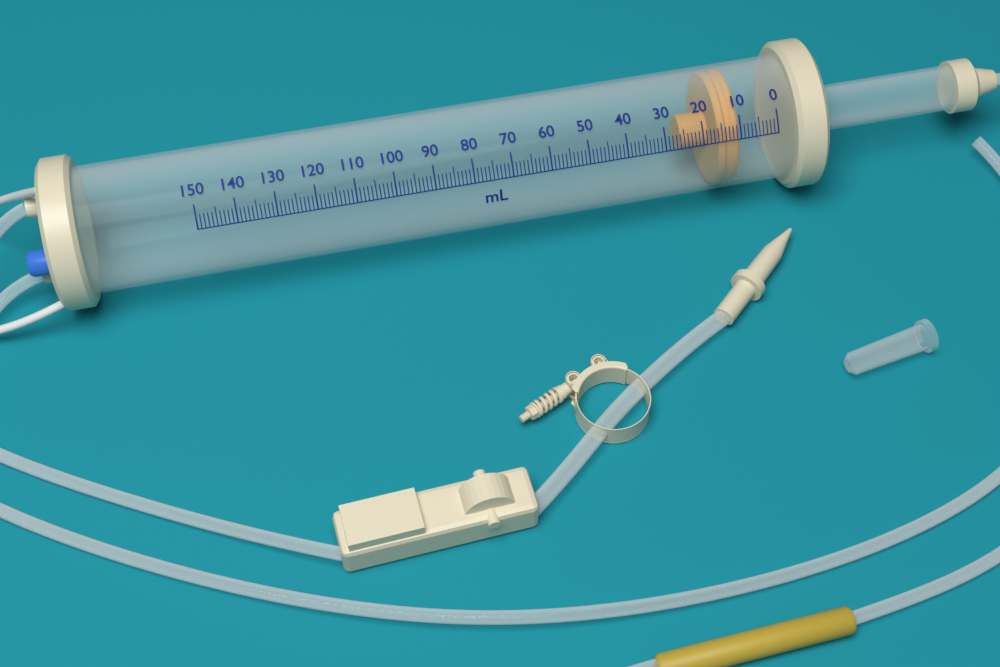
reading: 10 ml
